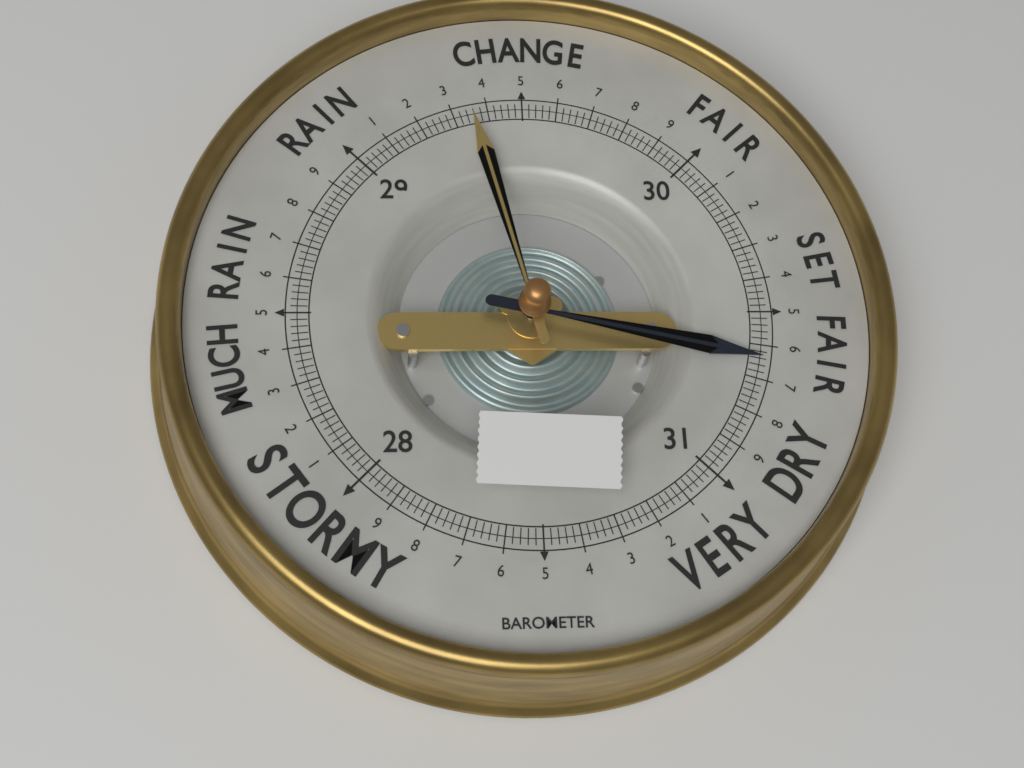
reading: 30.64 (no unit)
